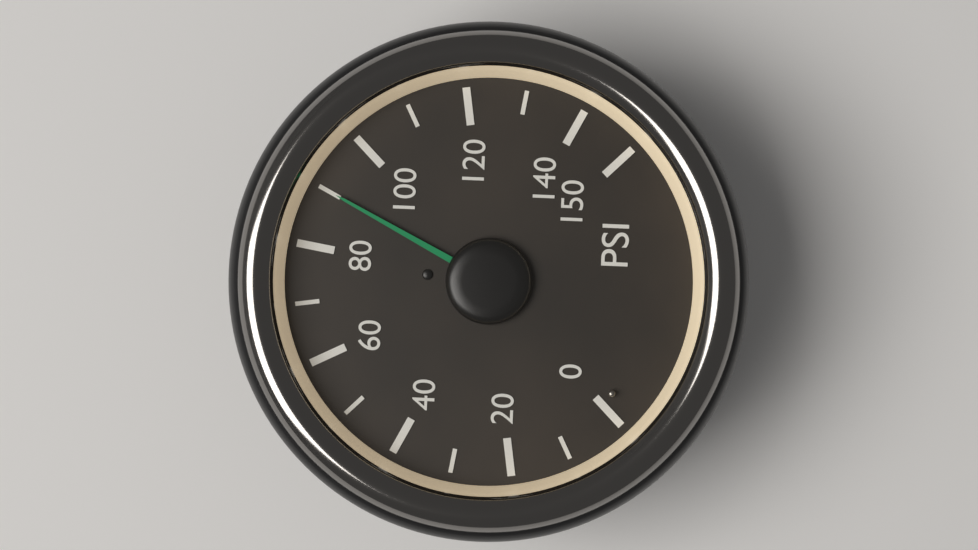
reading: 90 psi
